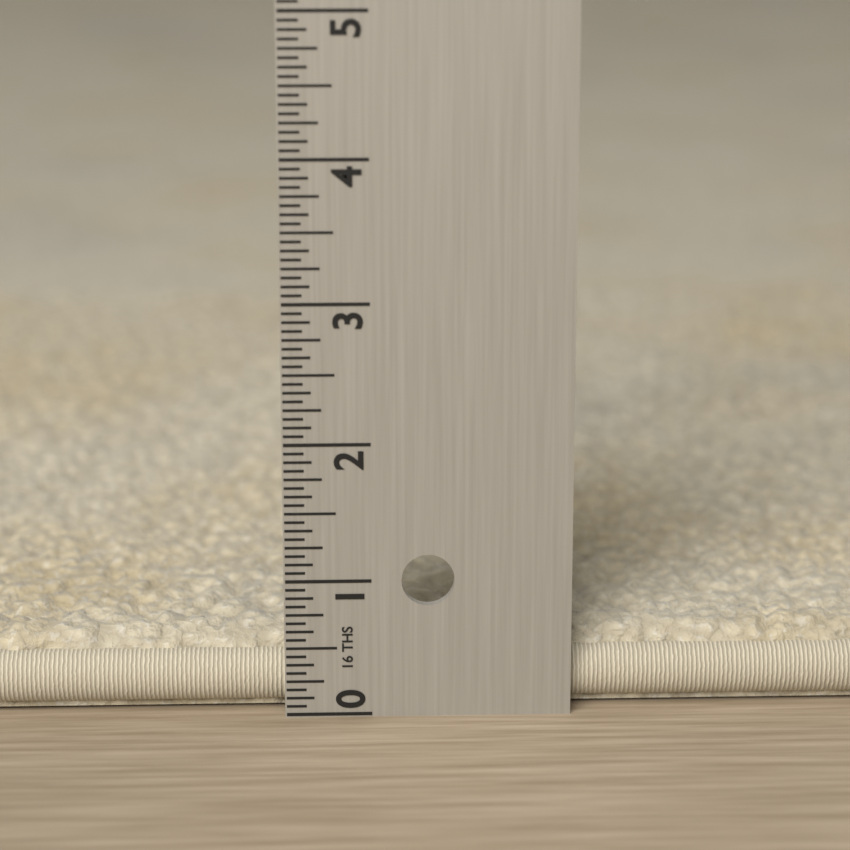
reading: 0.5625 in
